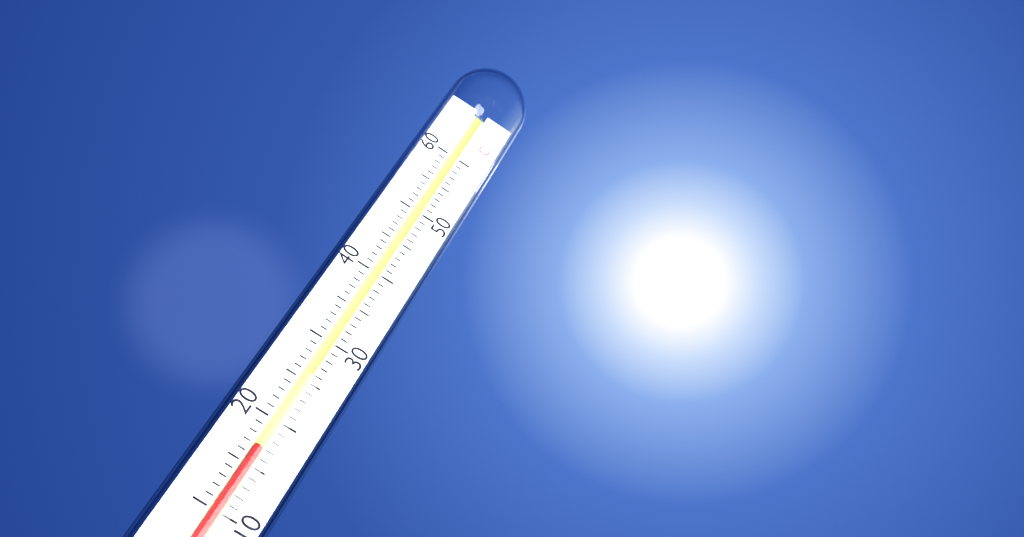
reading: 17 °C
